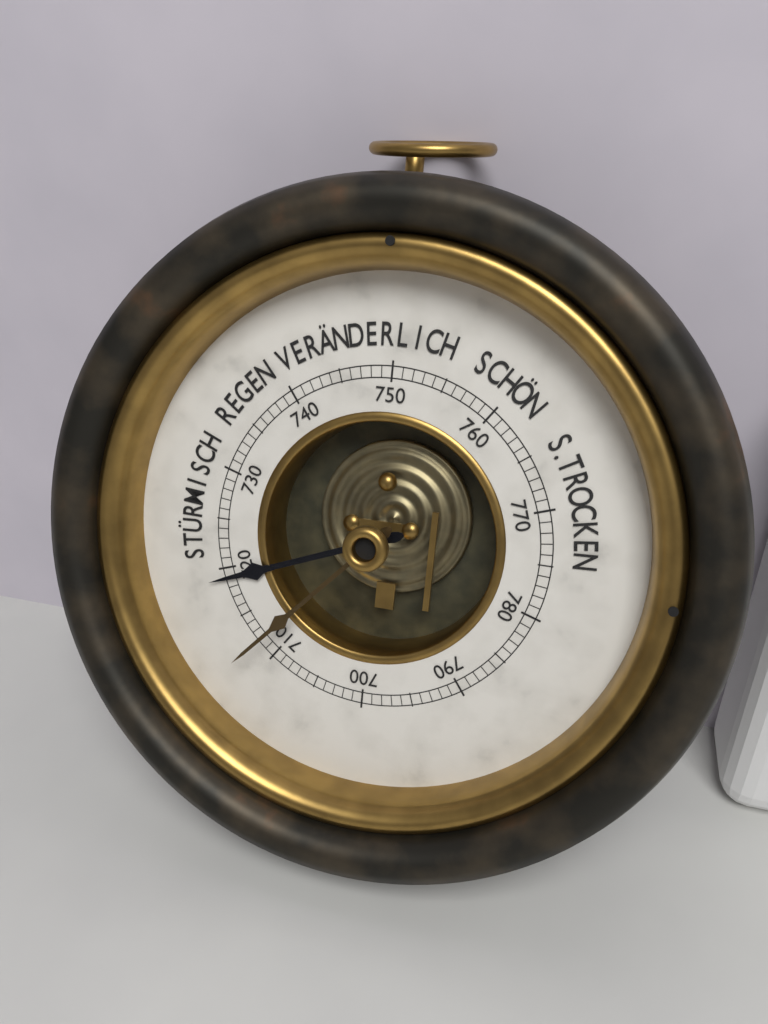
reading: 719 mmHg
